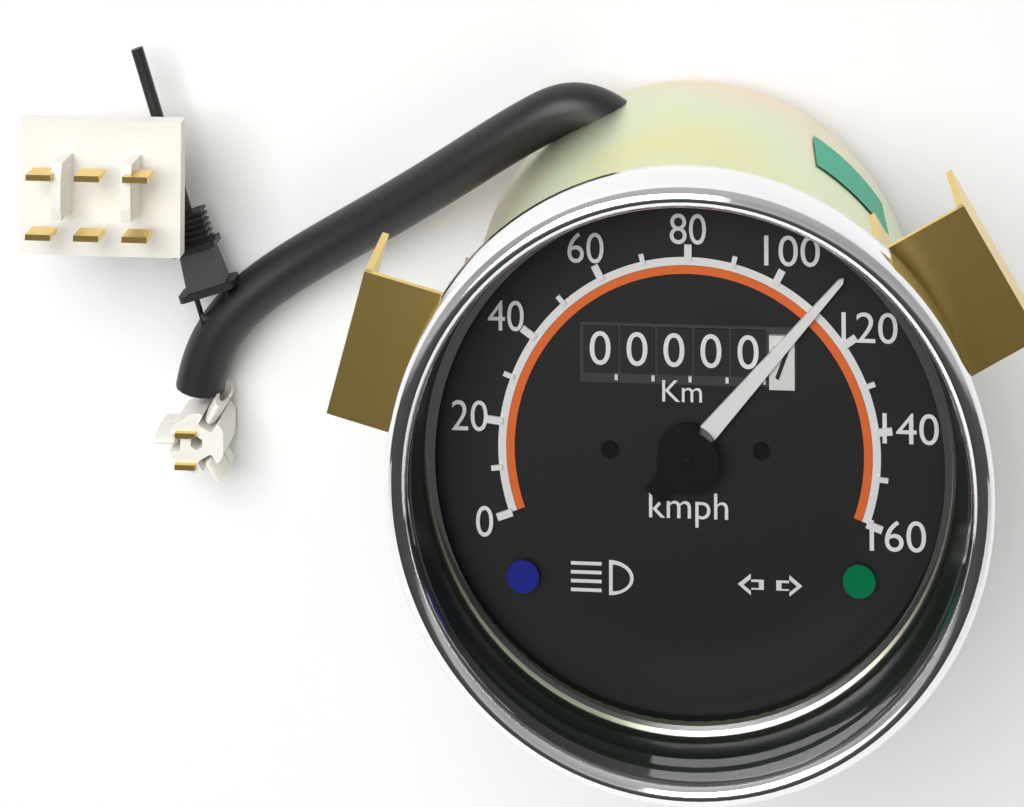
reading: 110 kmph
